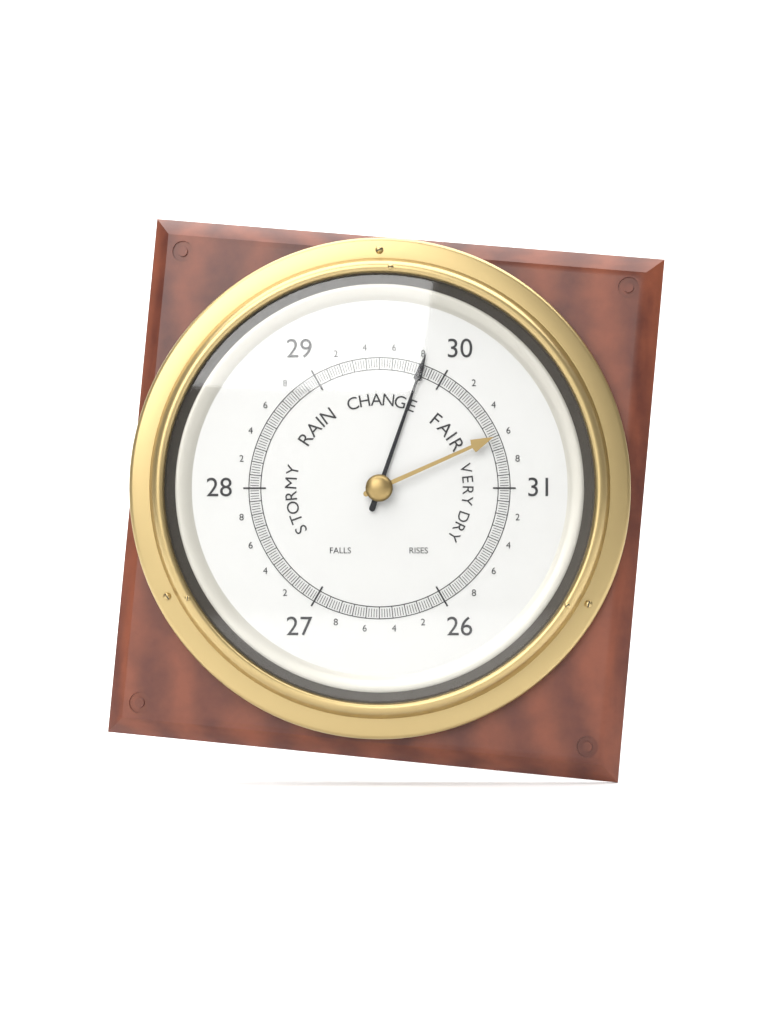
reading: 29.82 (no unit)
